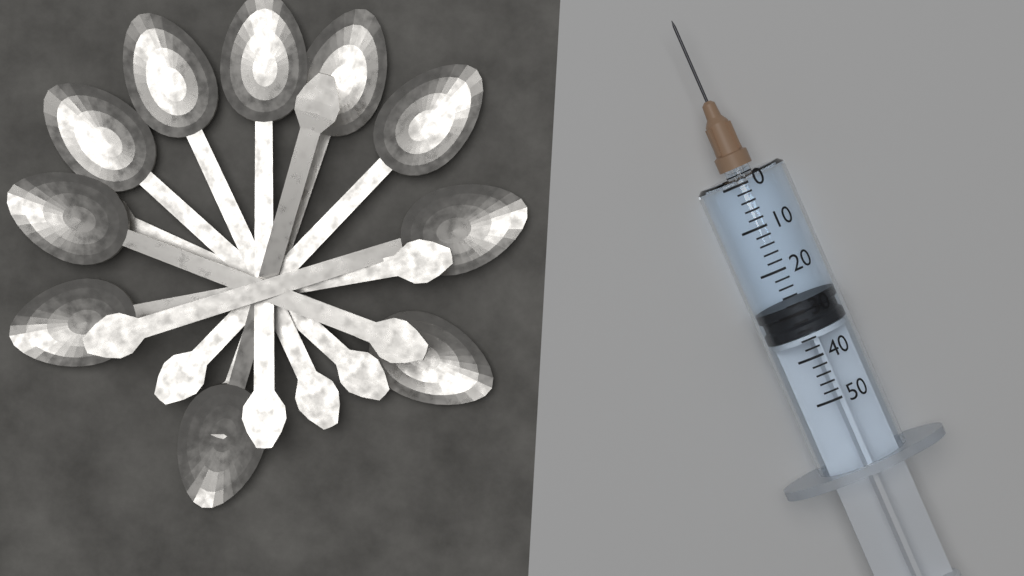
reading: 28 (no unit)
